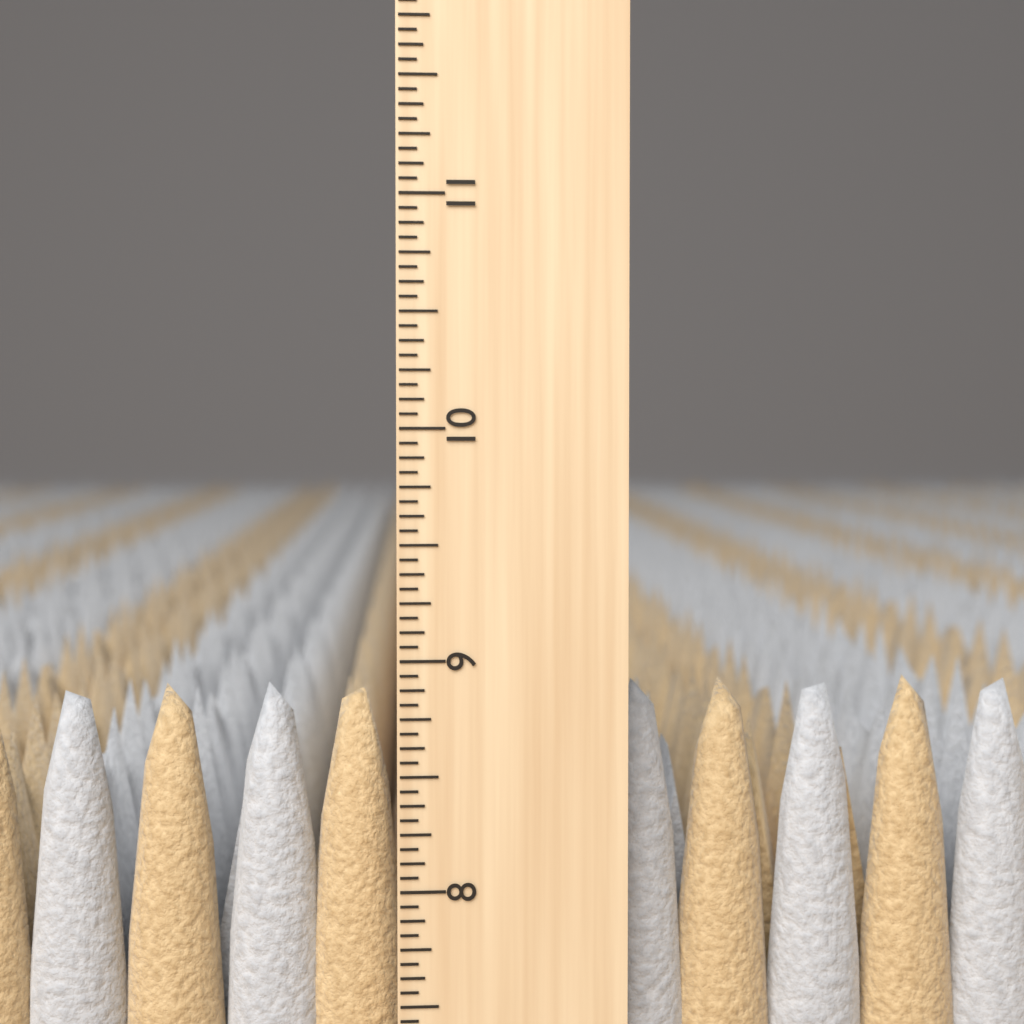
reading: 8.8750 inch
